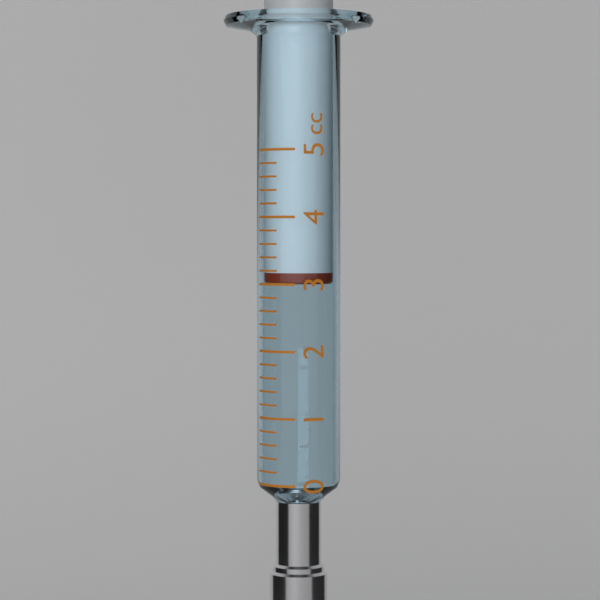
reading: 3.0 cc
